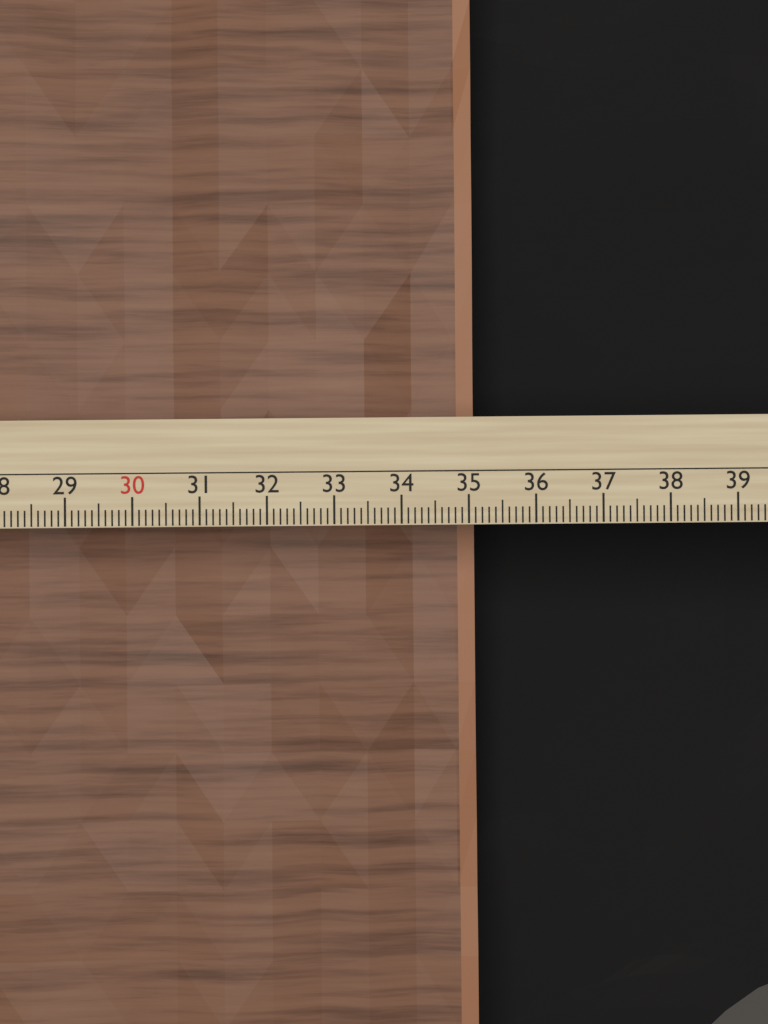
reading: 35.2 cm
